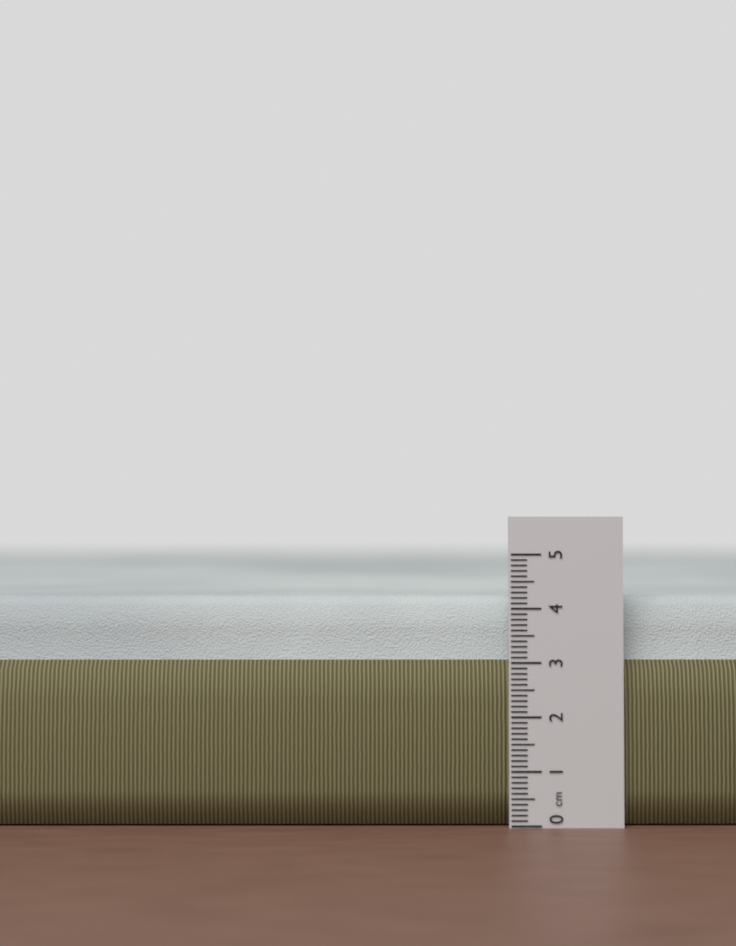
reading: 4.2 cm
